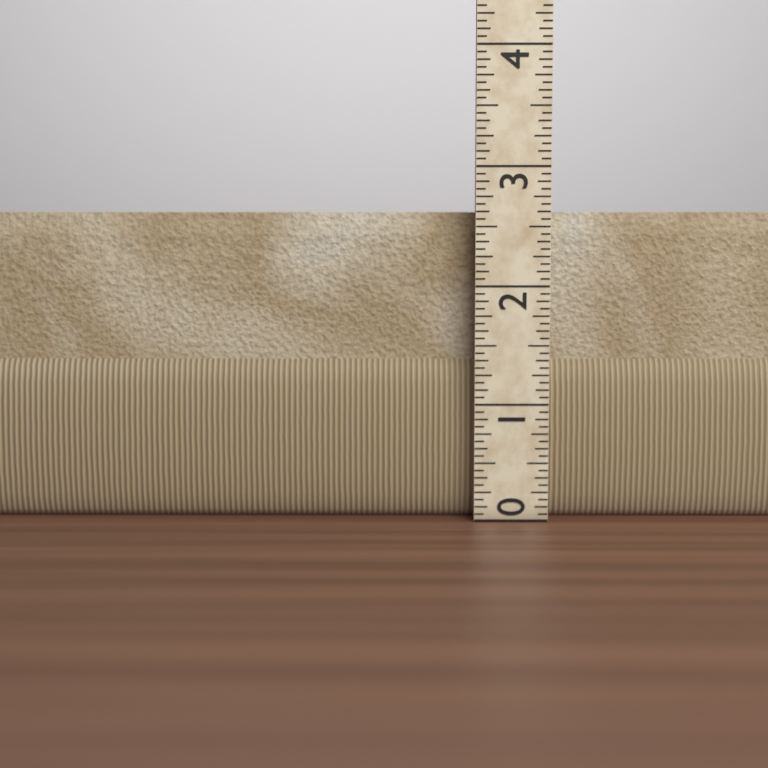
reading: 2.6250 (no unit)
